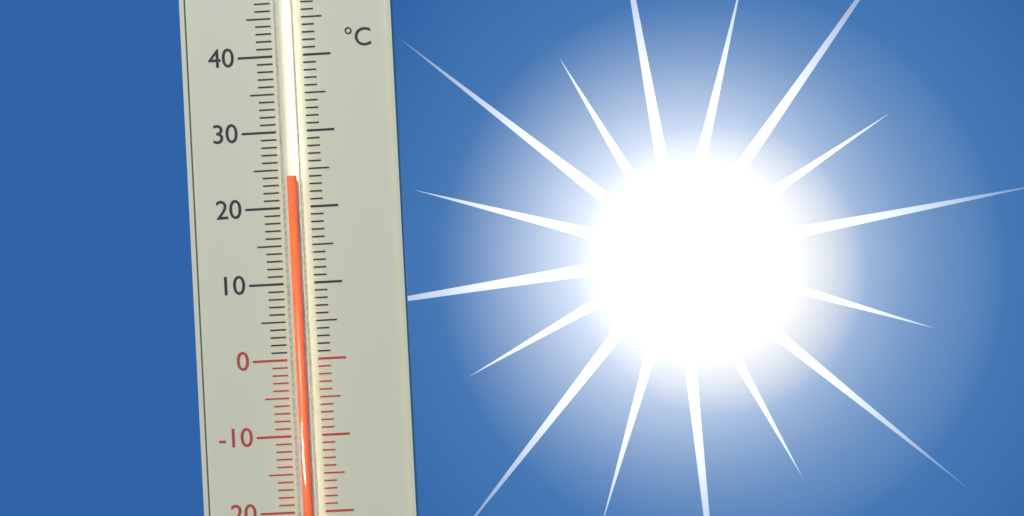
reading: 24 °C
